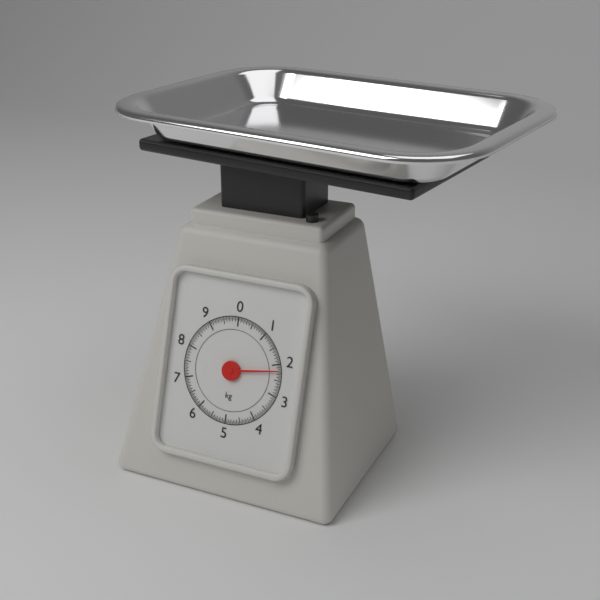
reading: 2.20 kg
